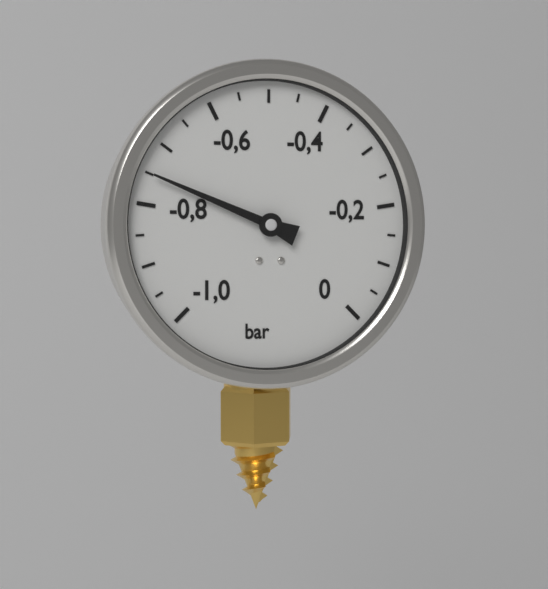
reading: -0.75 bar
